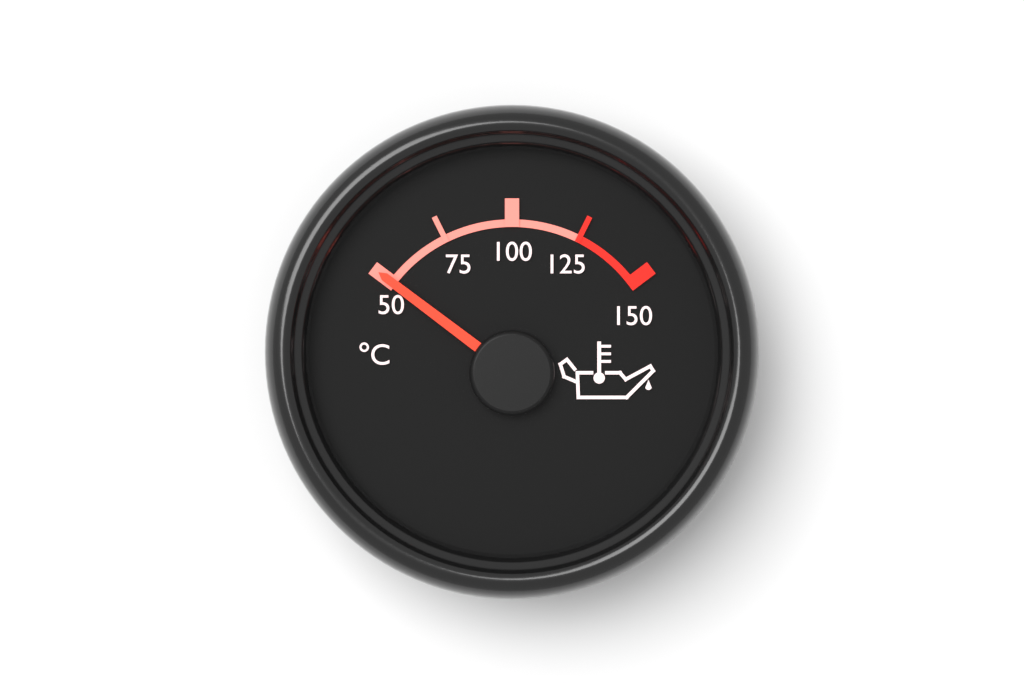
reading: 50 °C
